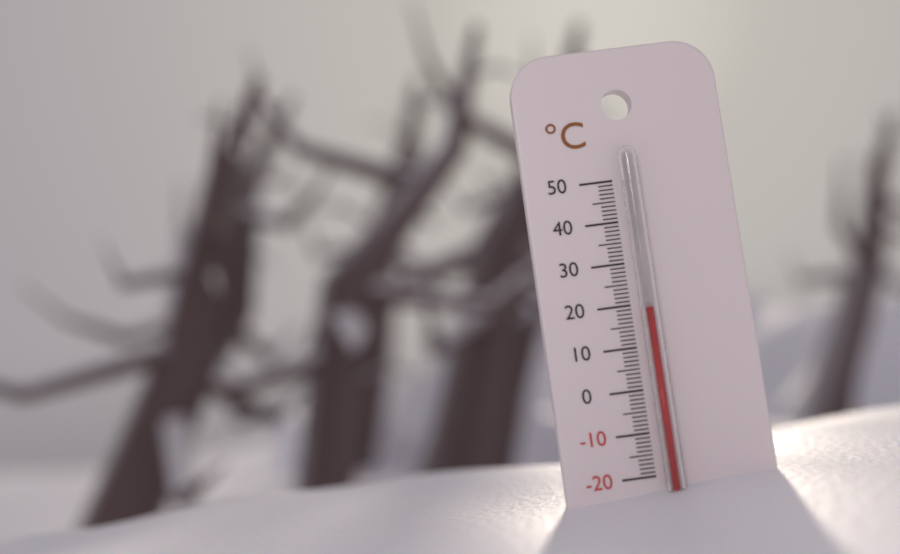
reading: 19 °C
